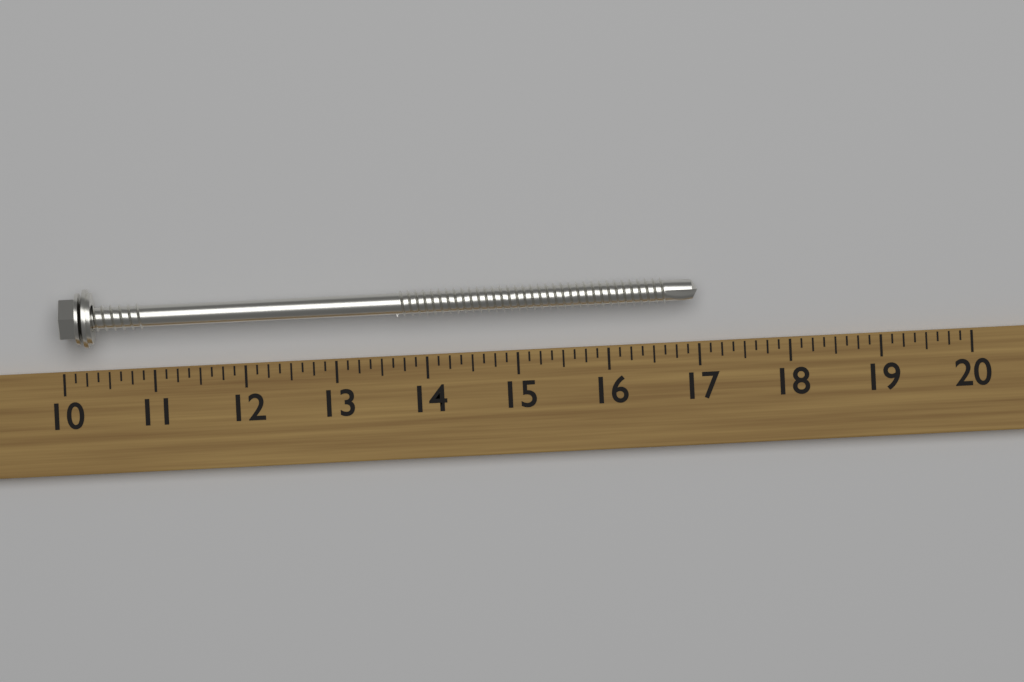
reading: 17.000 (no unit)
